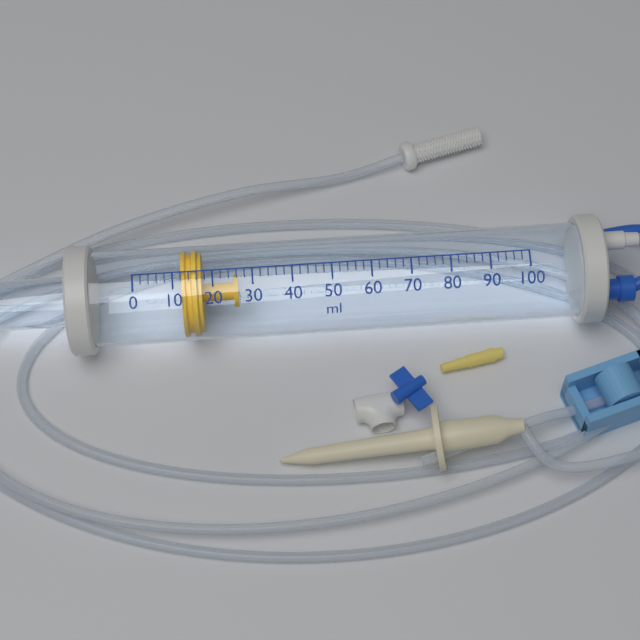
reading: 12 ml
